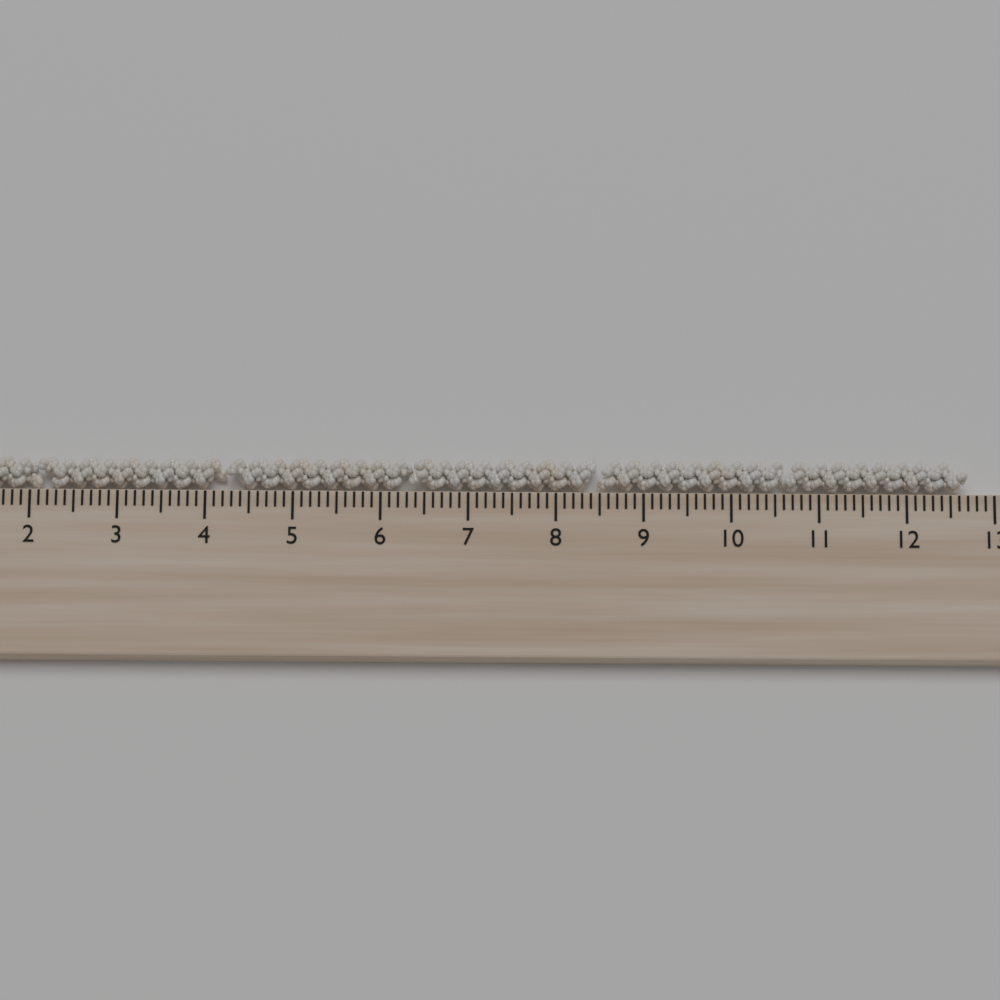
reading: 12.7 cm
